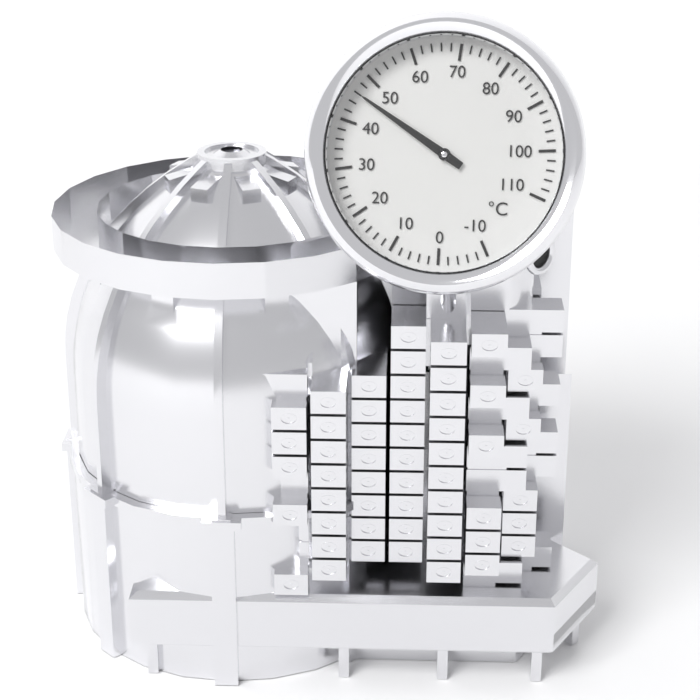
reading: 46 °C
